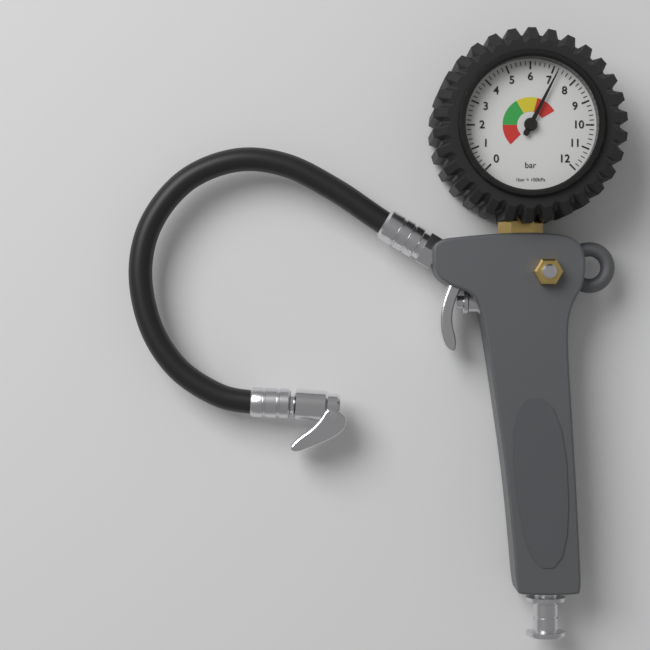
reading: 7.2 bar
